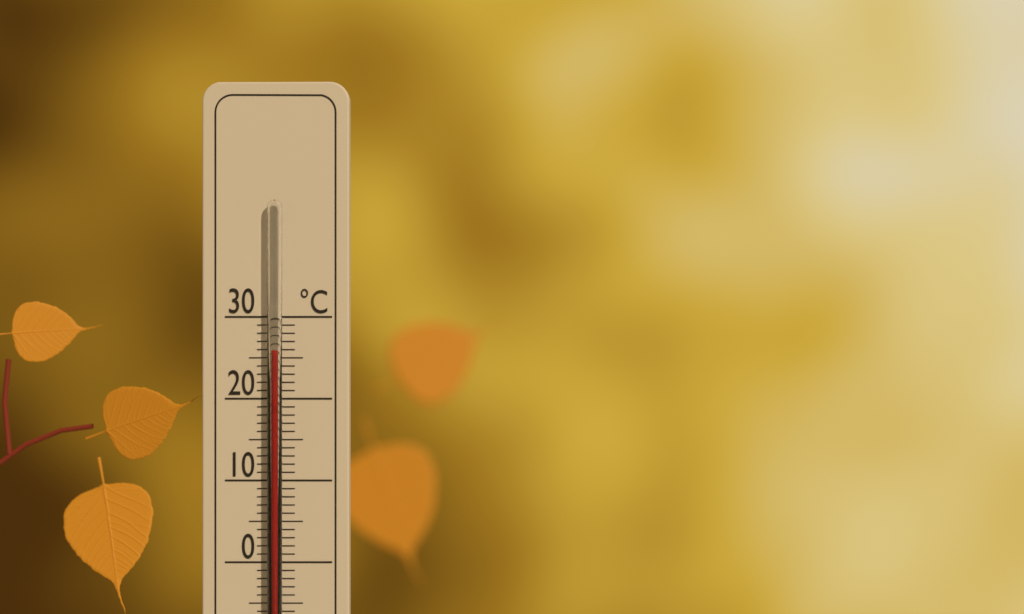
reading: 26 °C
